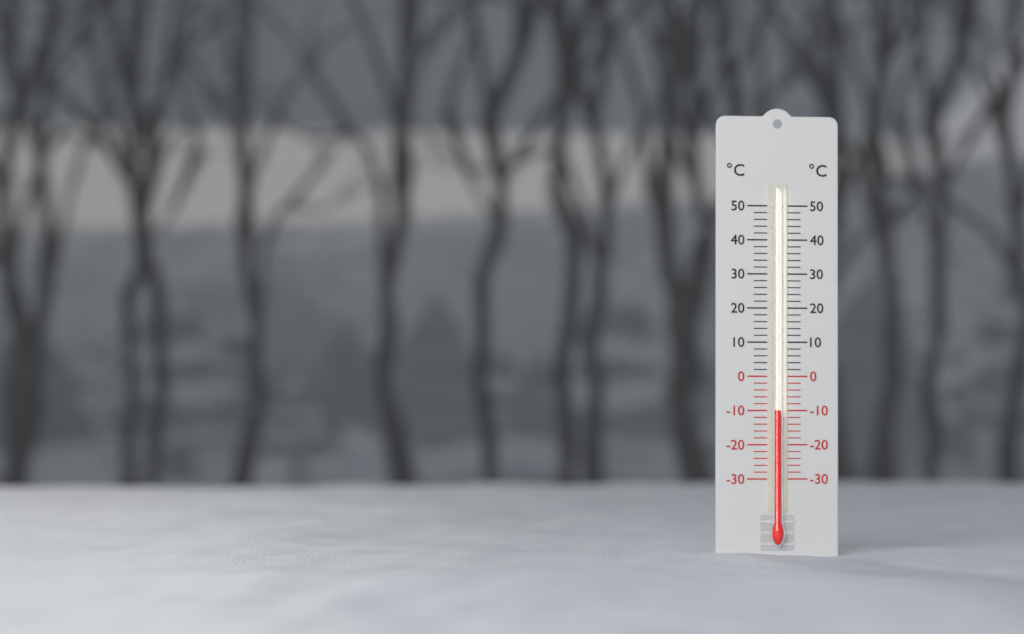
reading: -10 °C
